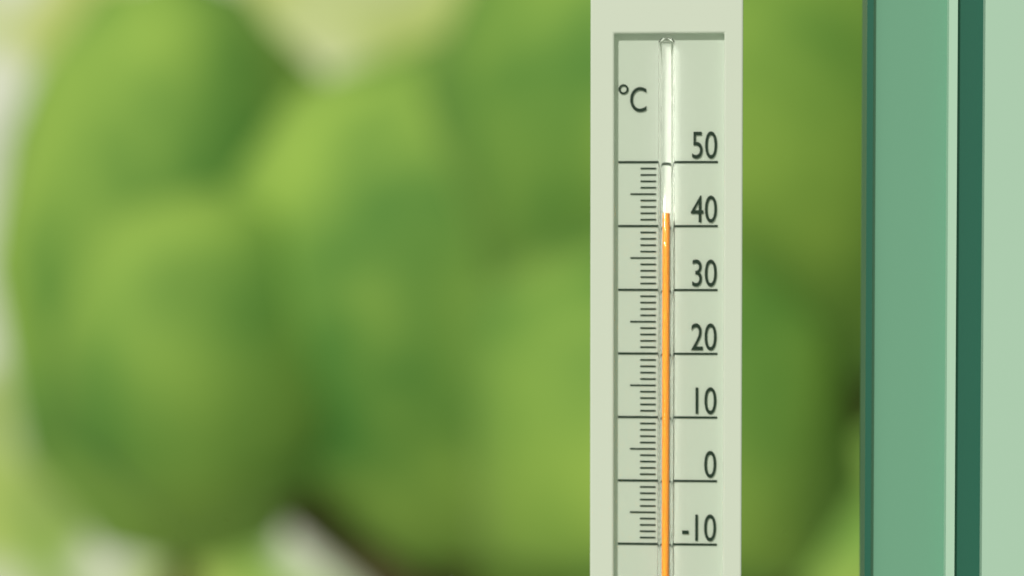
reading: 42 °C
